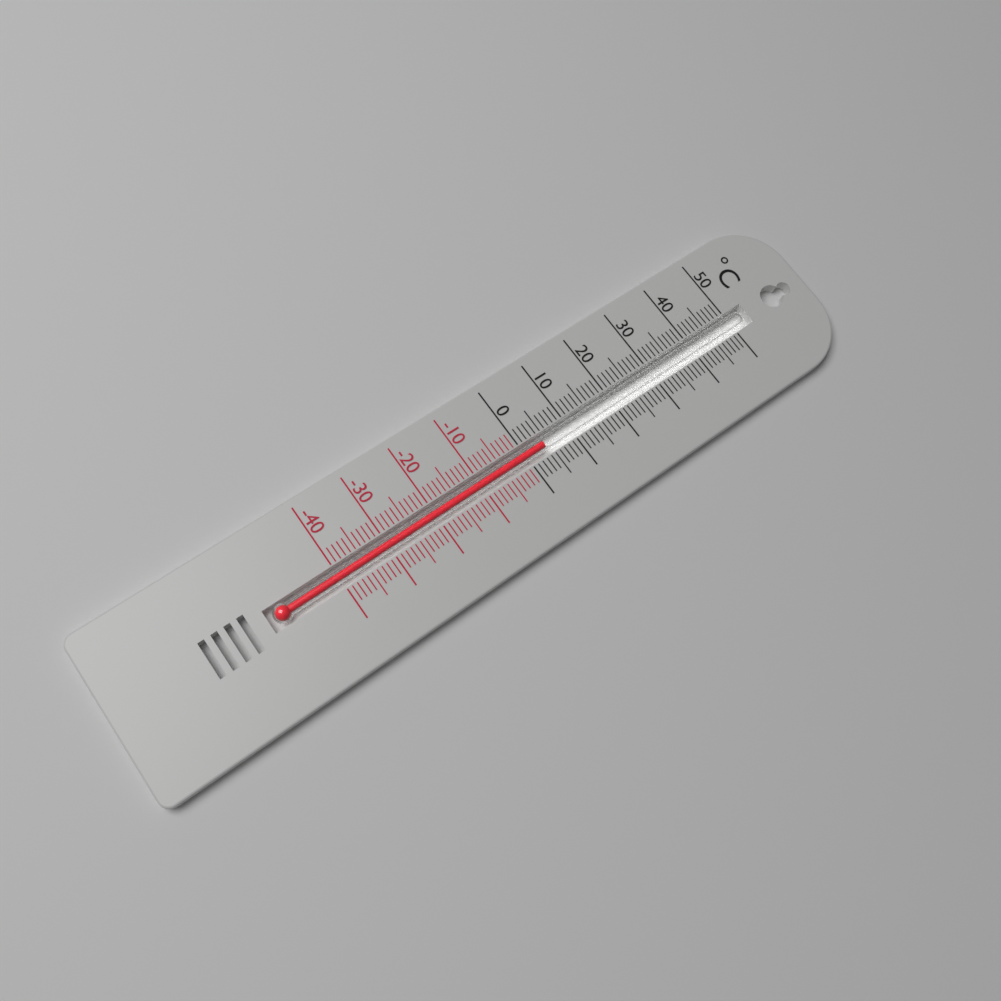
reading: 4 °C
